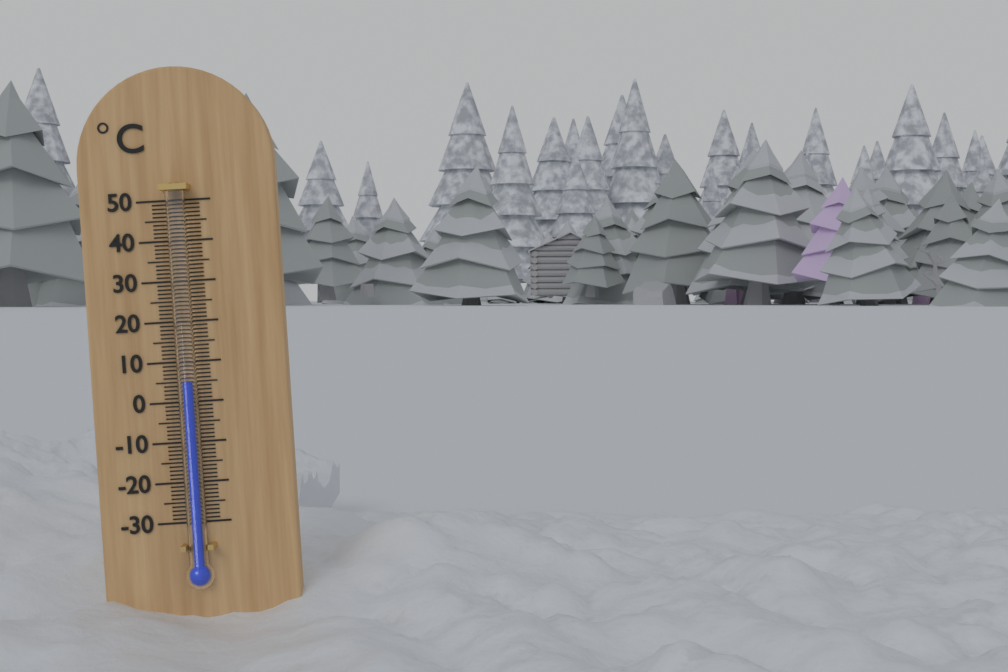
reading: 5 °C
